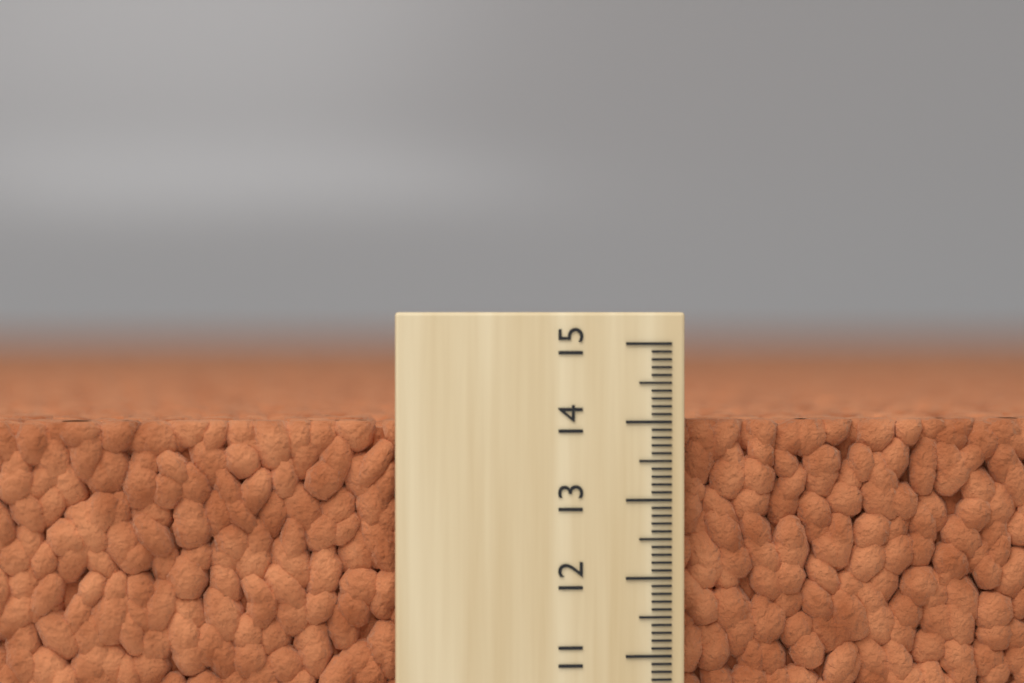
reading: 14.0 (no unit)
